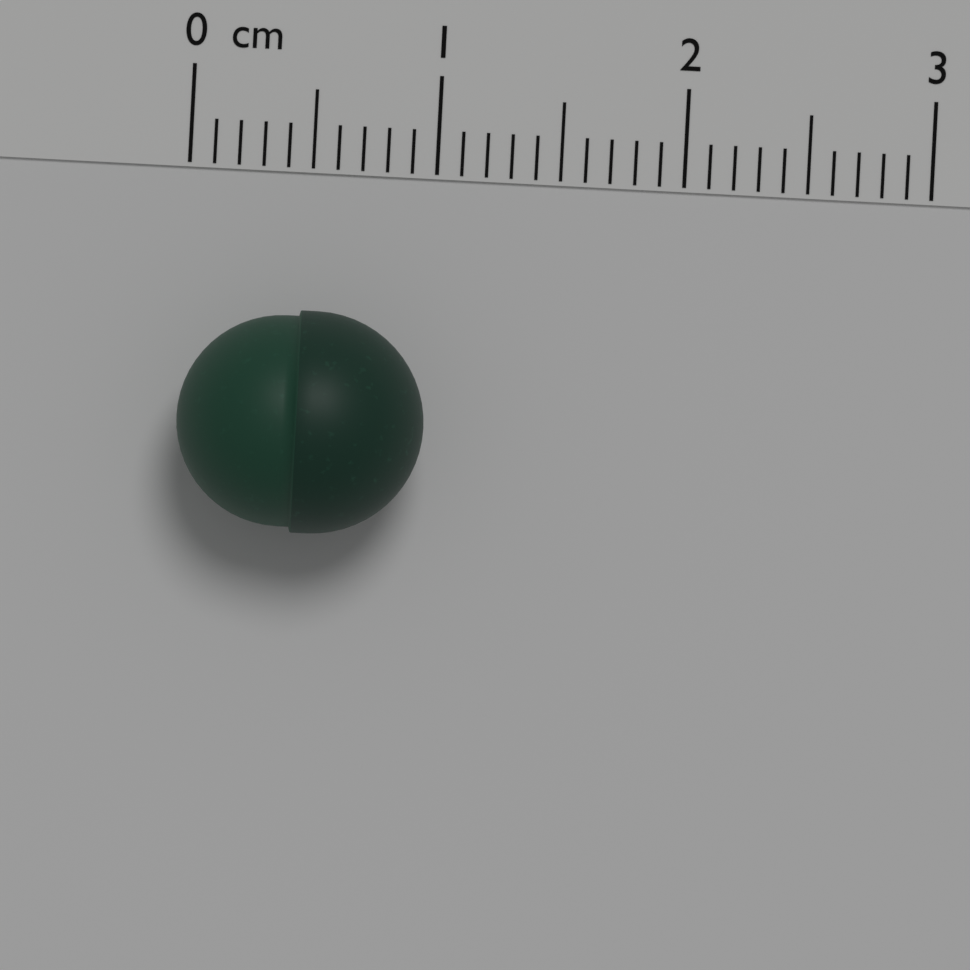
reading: 1.0 cm
